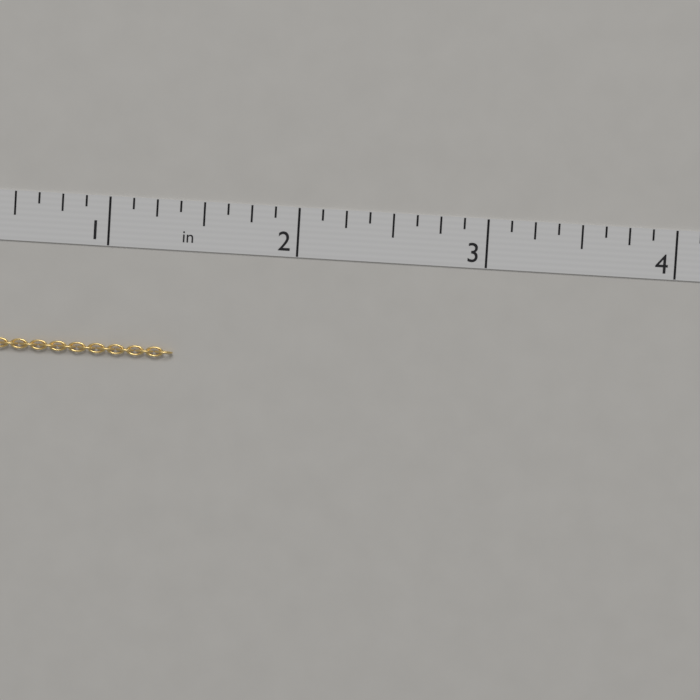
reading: 1.375 in
